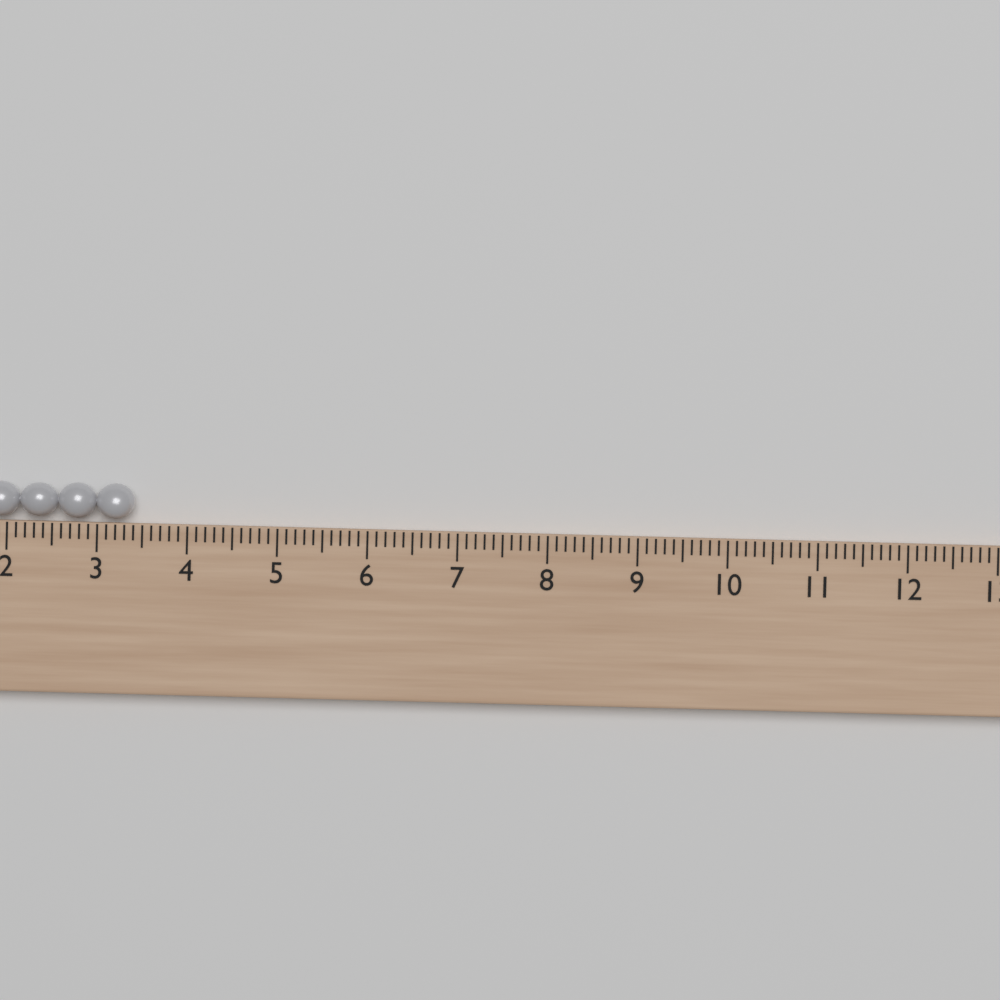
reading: 3.4 (no unit)
